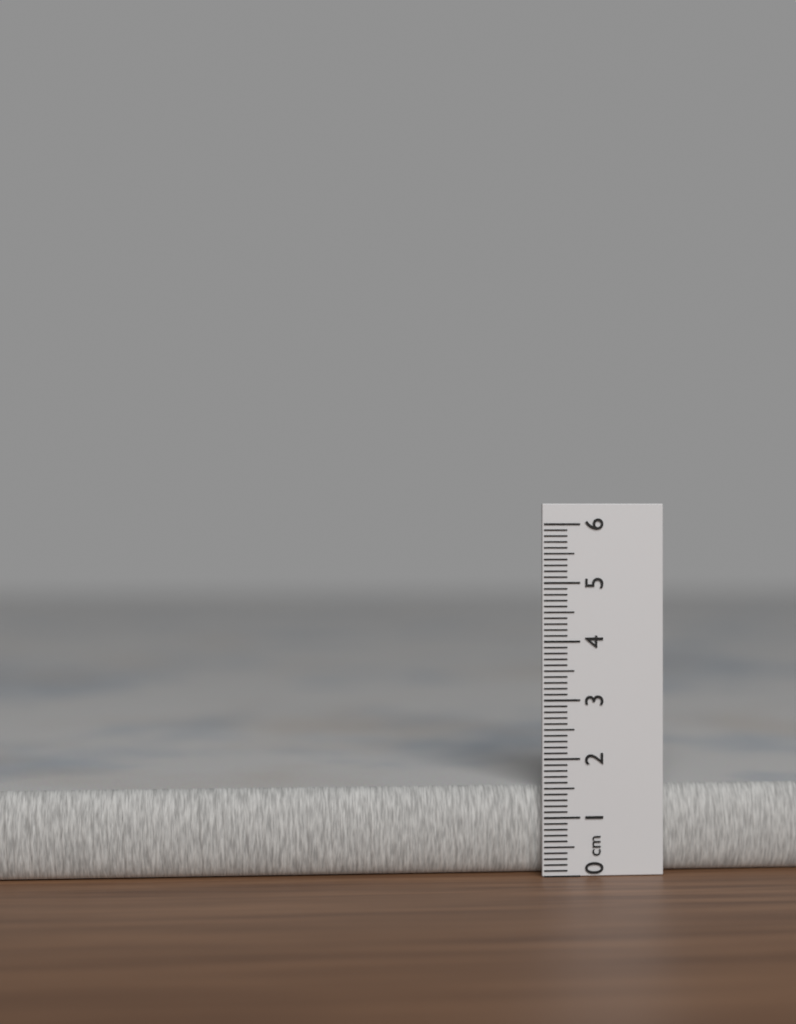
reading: 1.5 cm
